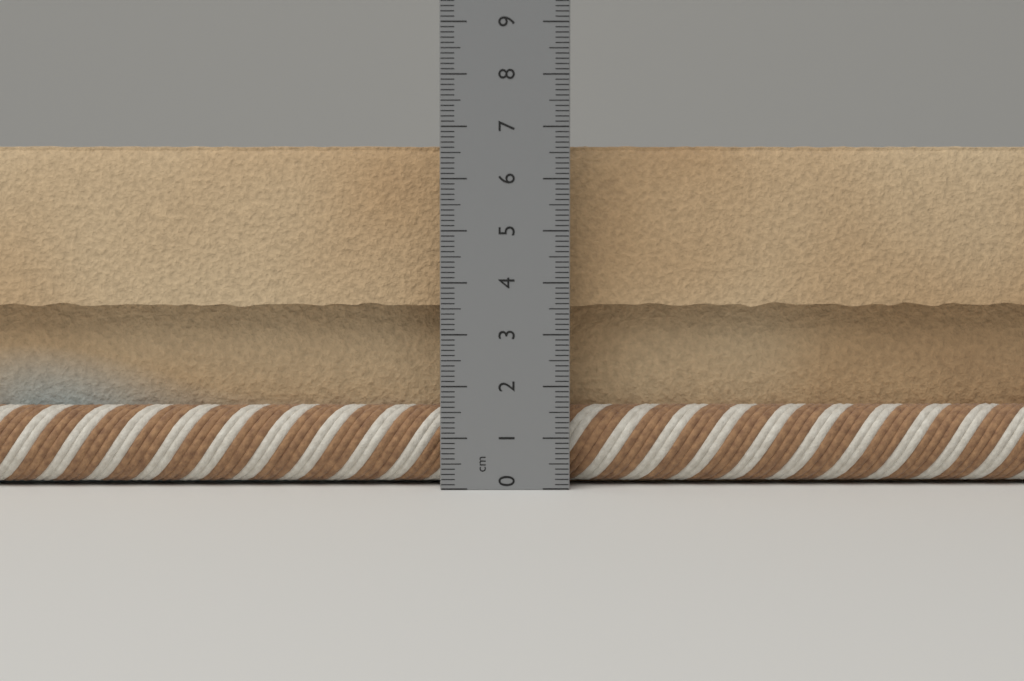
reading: 6.7 cm
